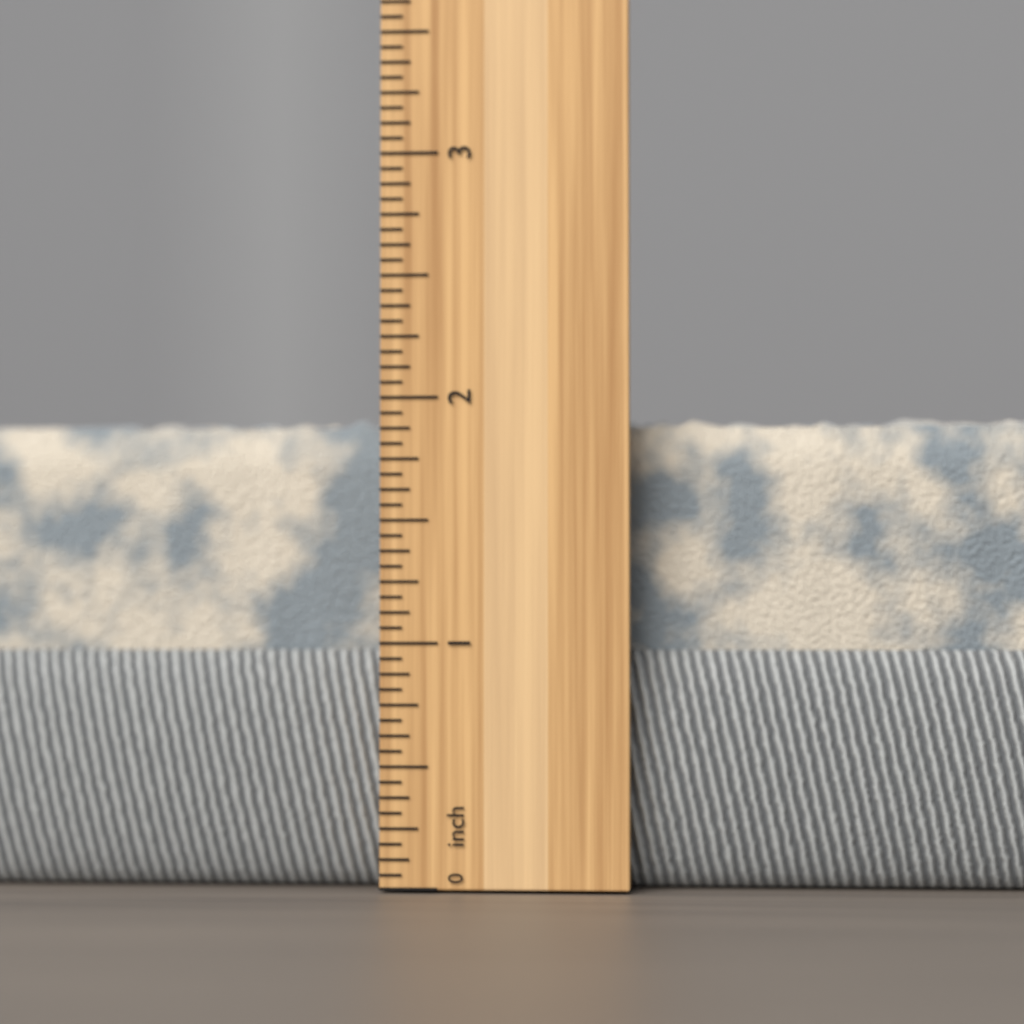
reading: 1.9375 inch
